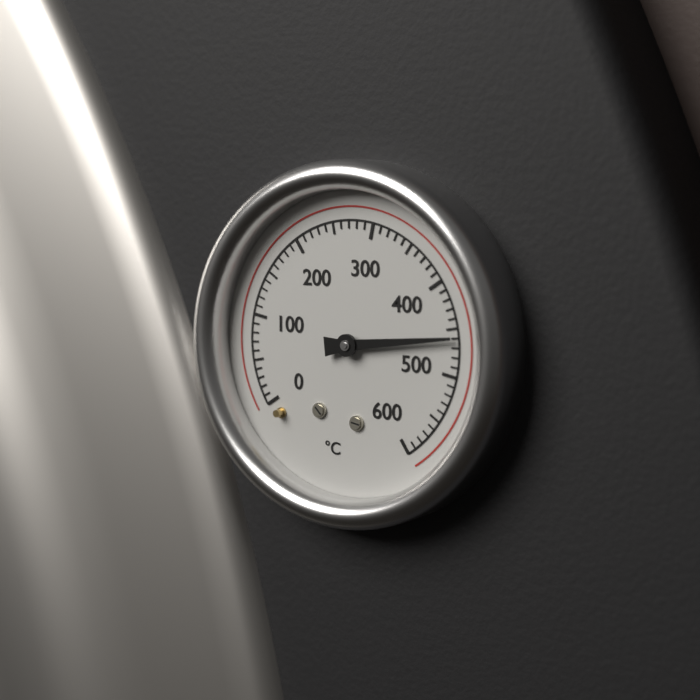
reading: 460 °C
